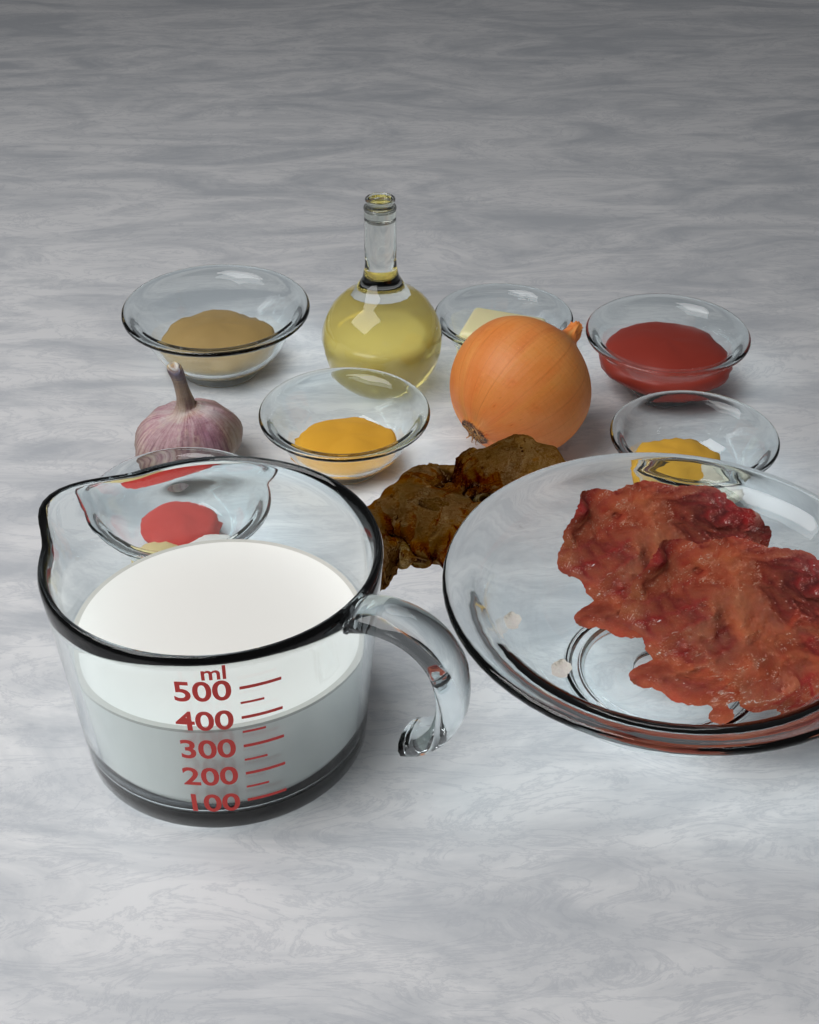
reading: 350 ml
